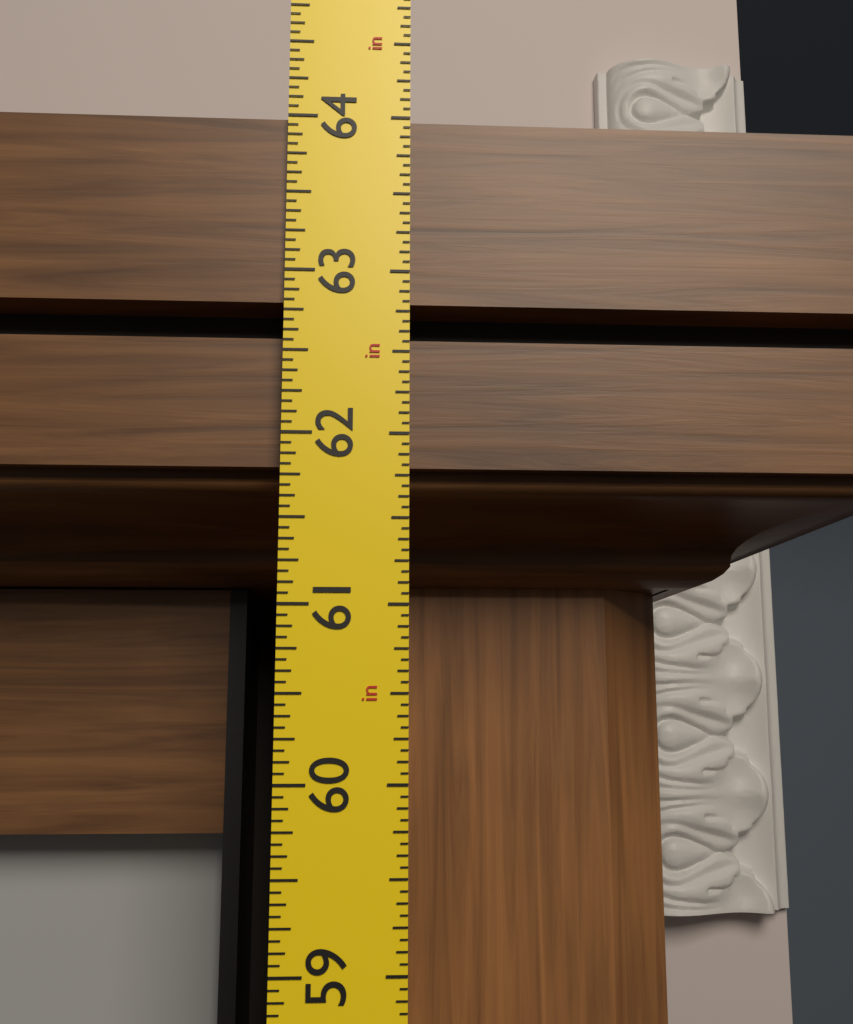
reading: 64.0000 in
